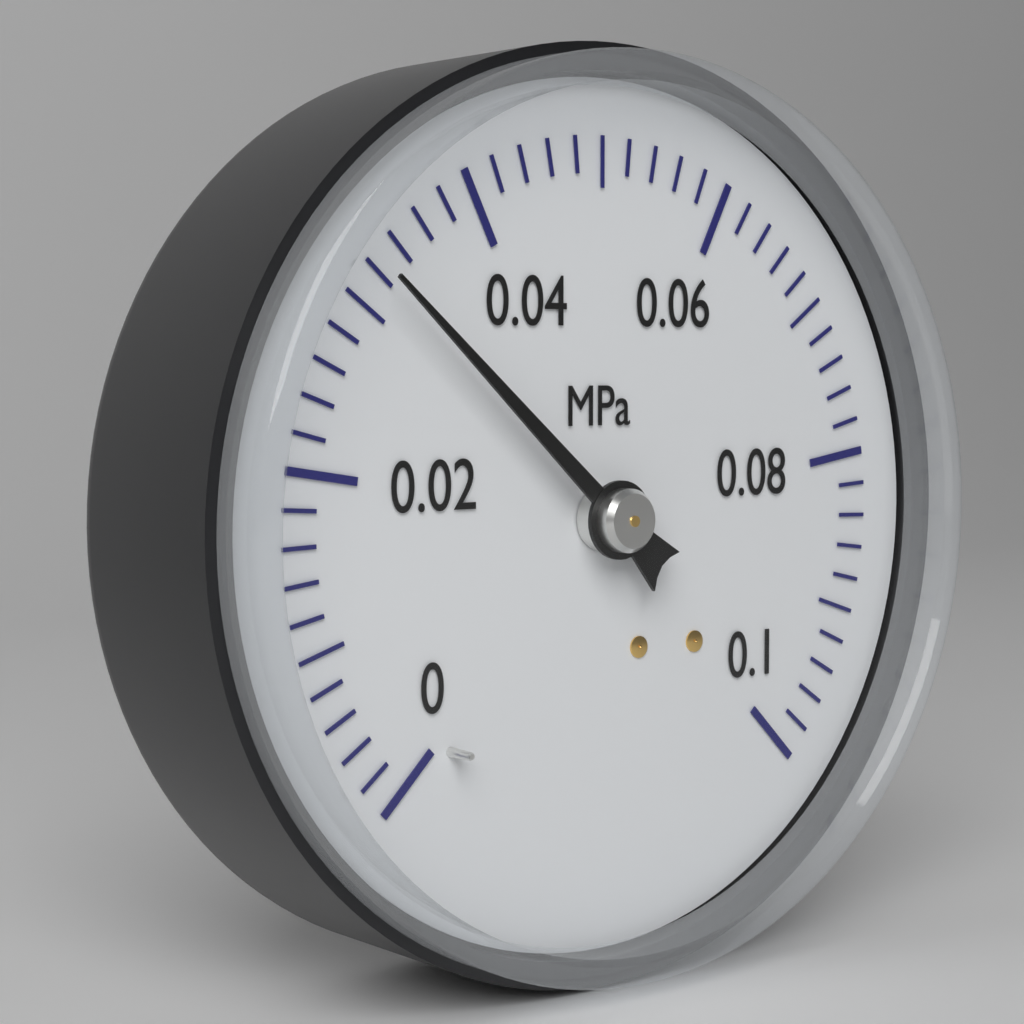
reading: 0.032 MPa
